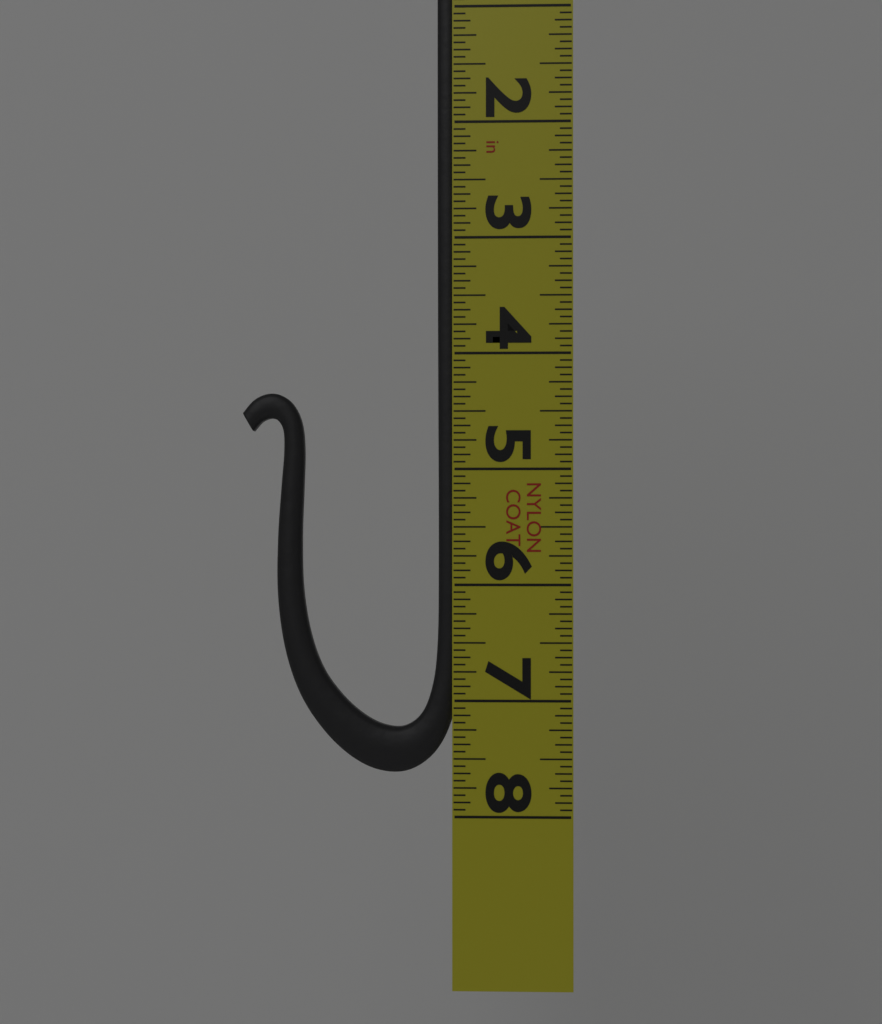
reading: 7.6250 in
